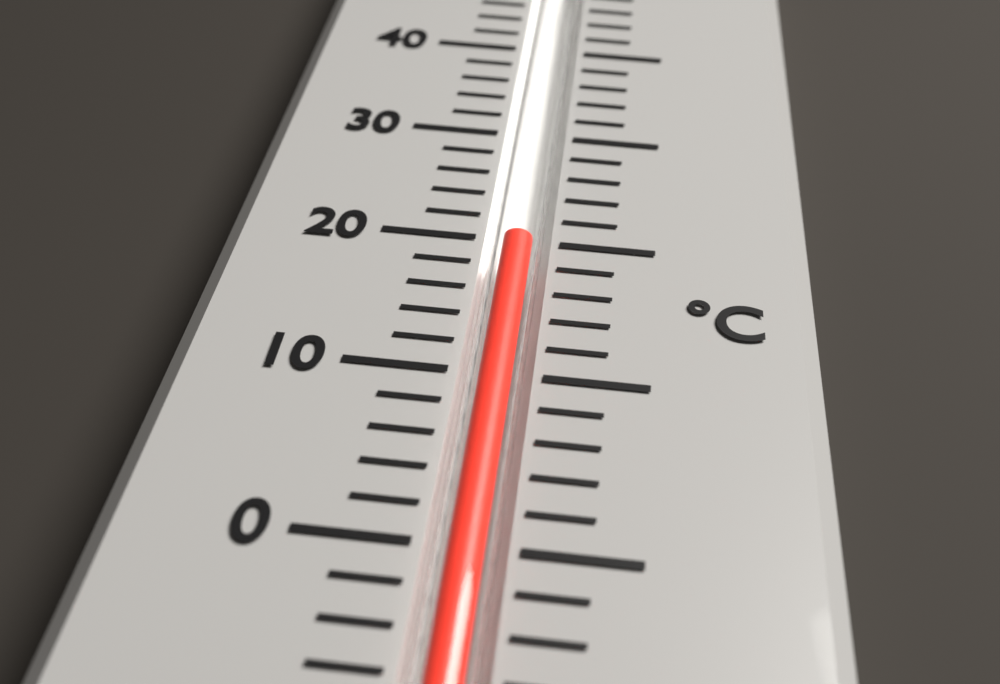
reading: 20 °C
